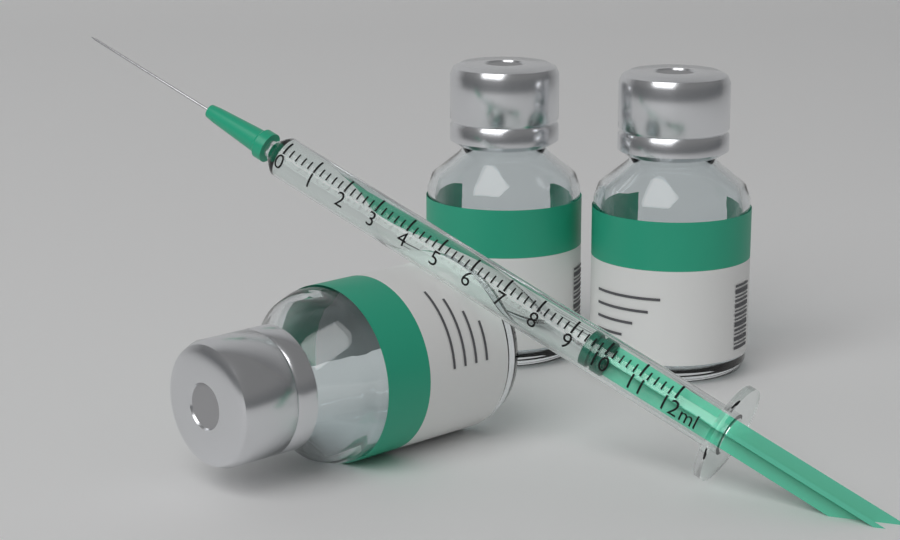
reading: 9.4 ml
